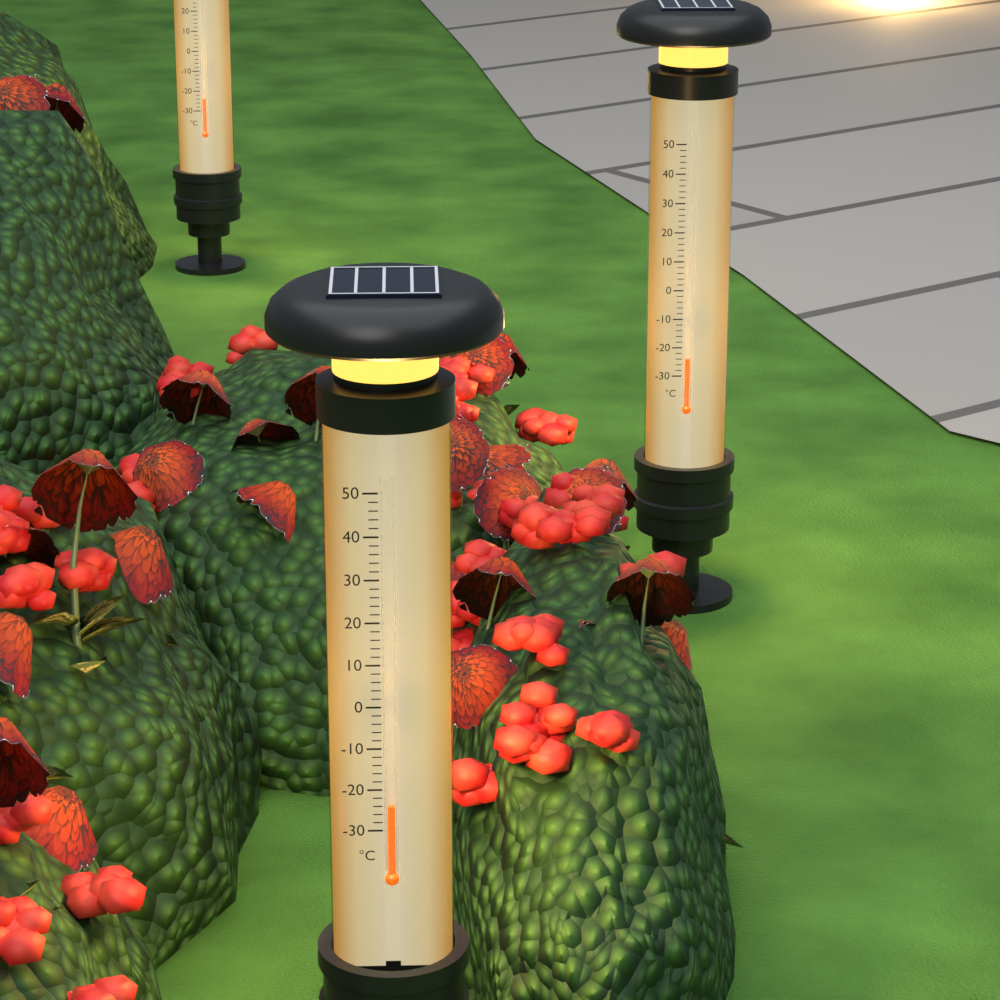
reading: -24 °C
